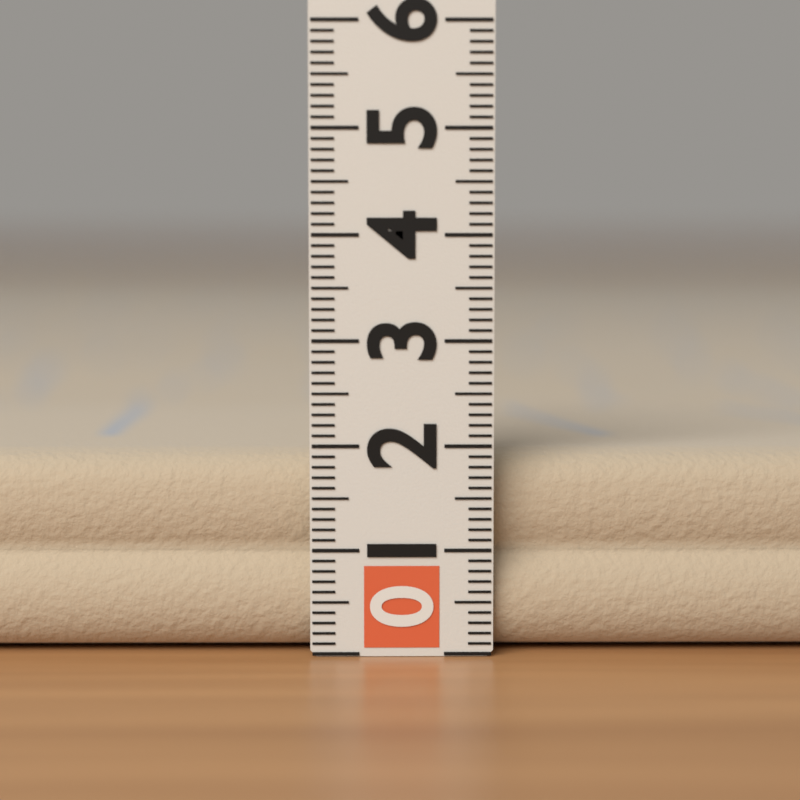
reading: 1.9 (no unit)
